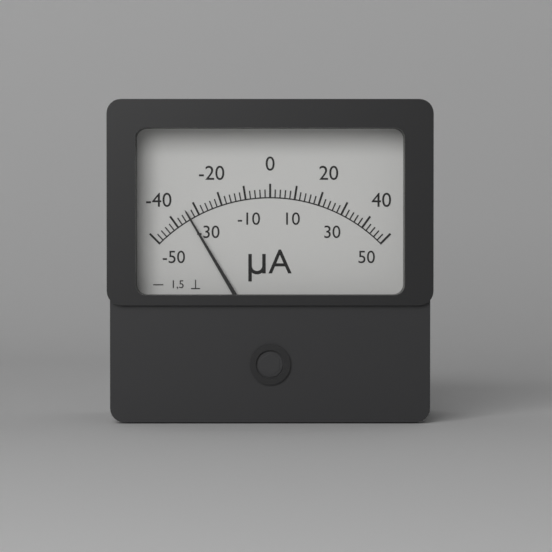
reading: -34 µA
